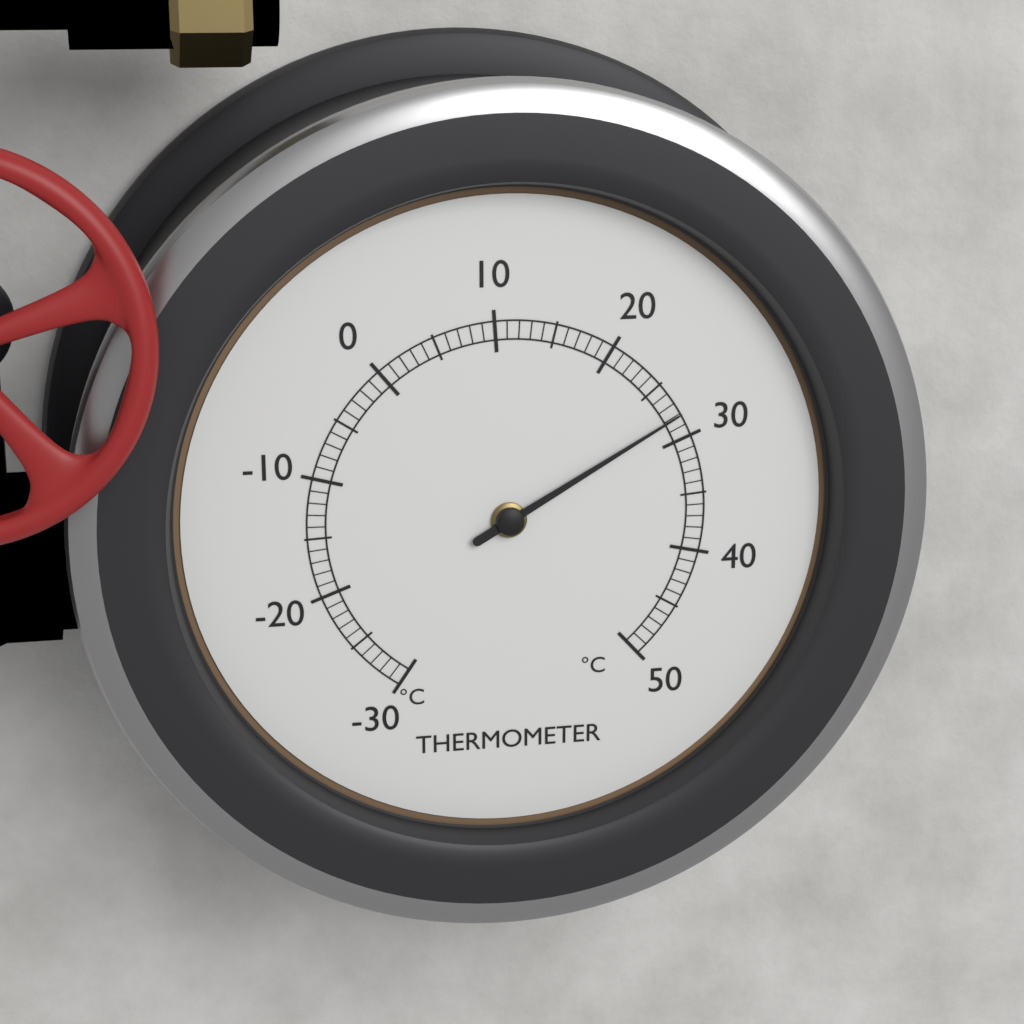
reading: 28 °C
